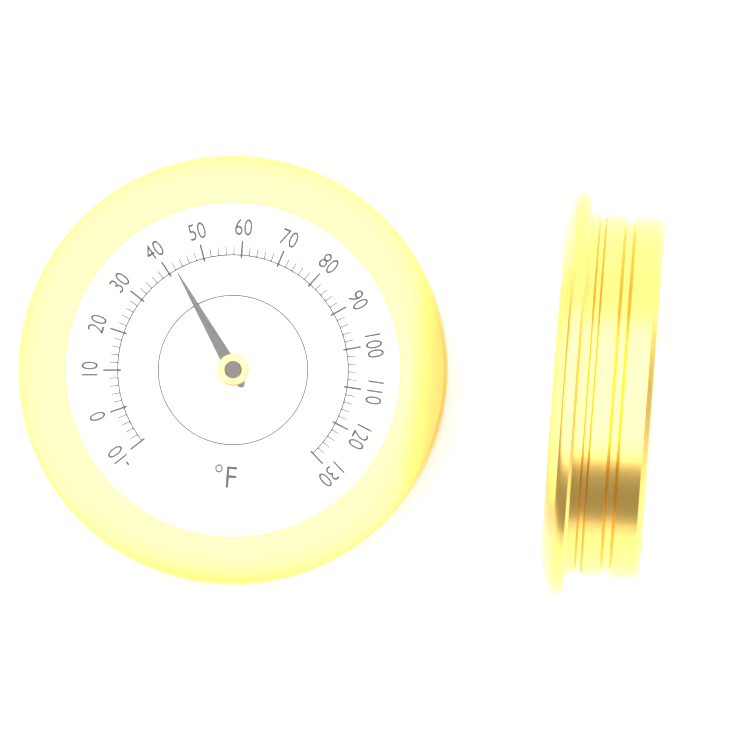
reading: 42 °F
